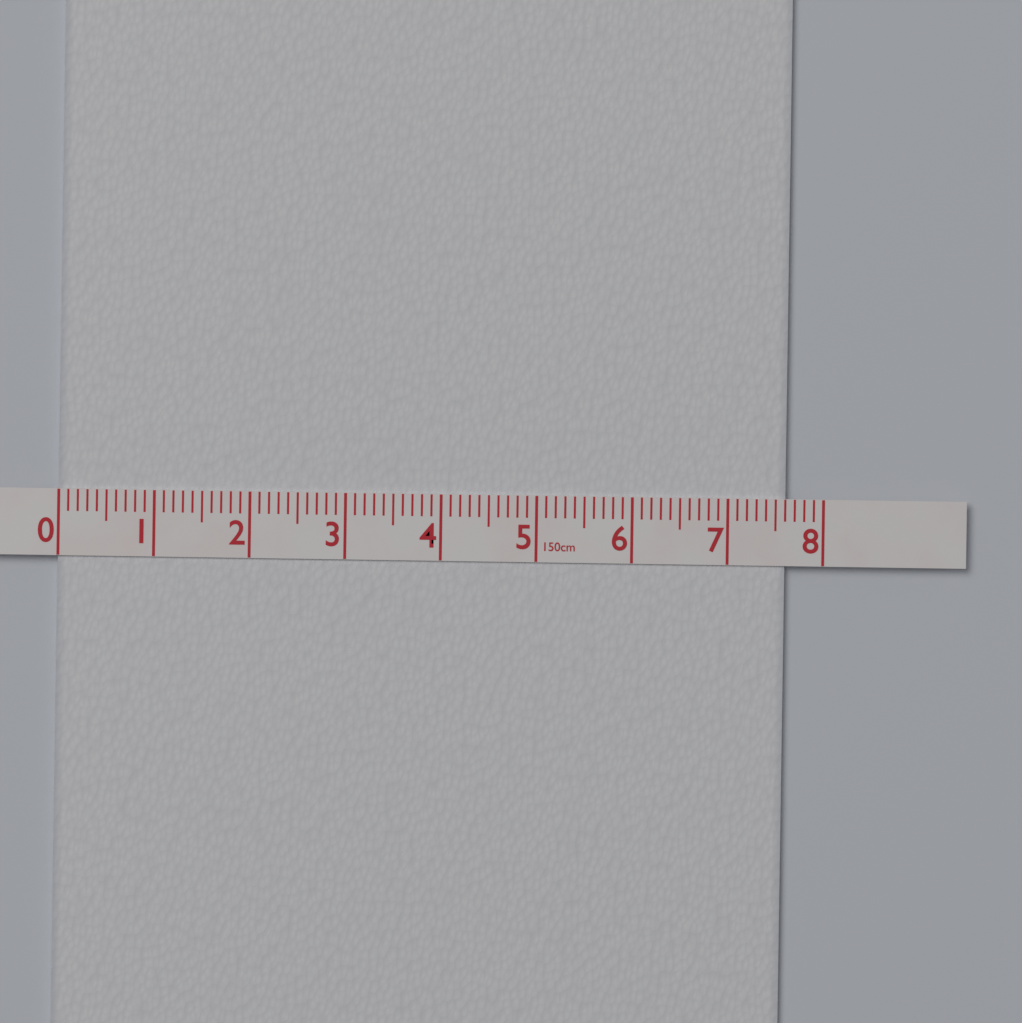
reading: 7.6 cm
